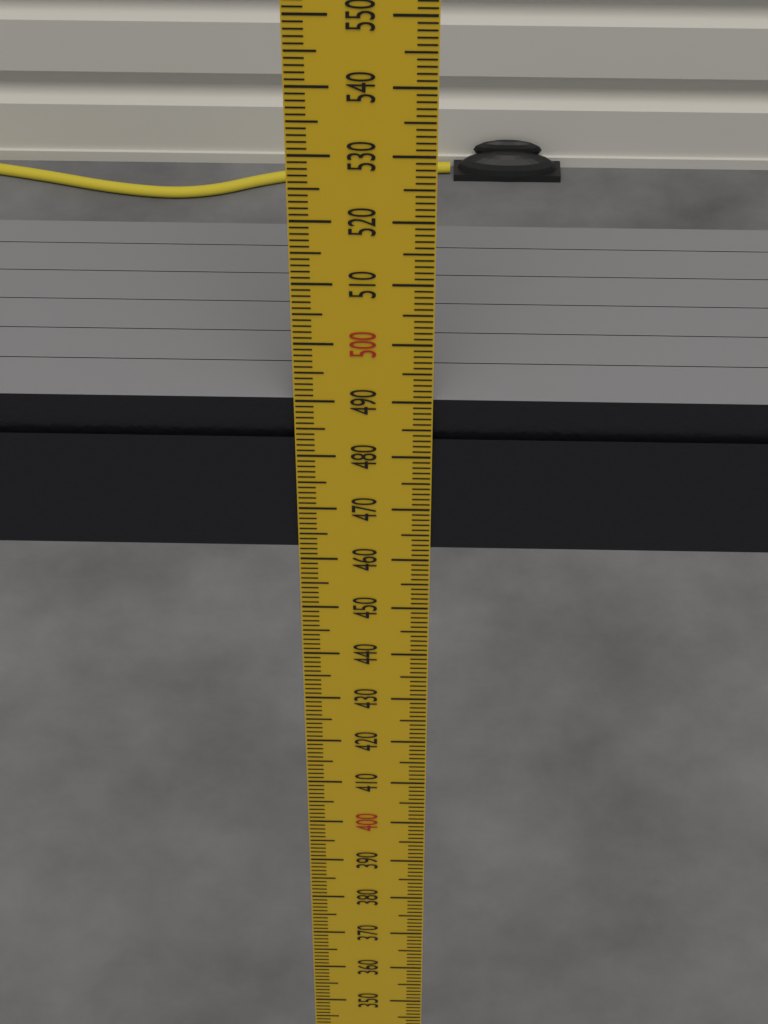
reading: 490 mm
